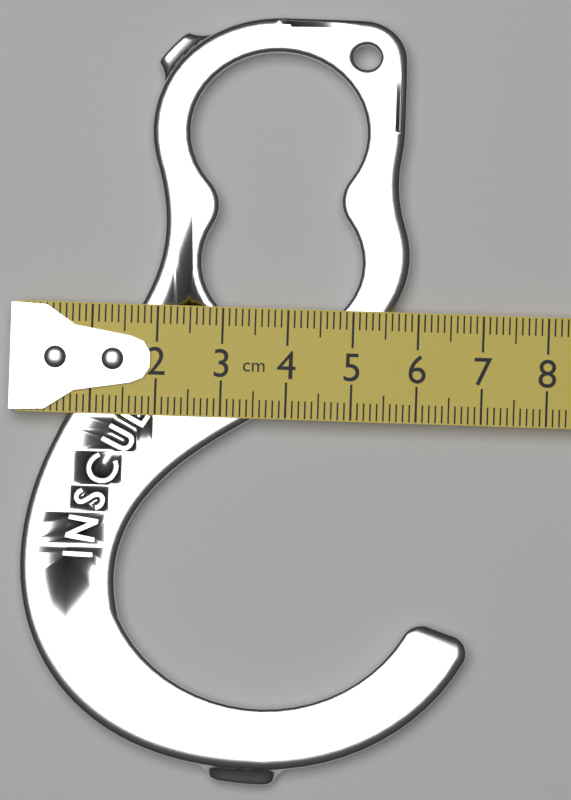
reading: 6.9 cm
